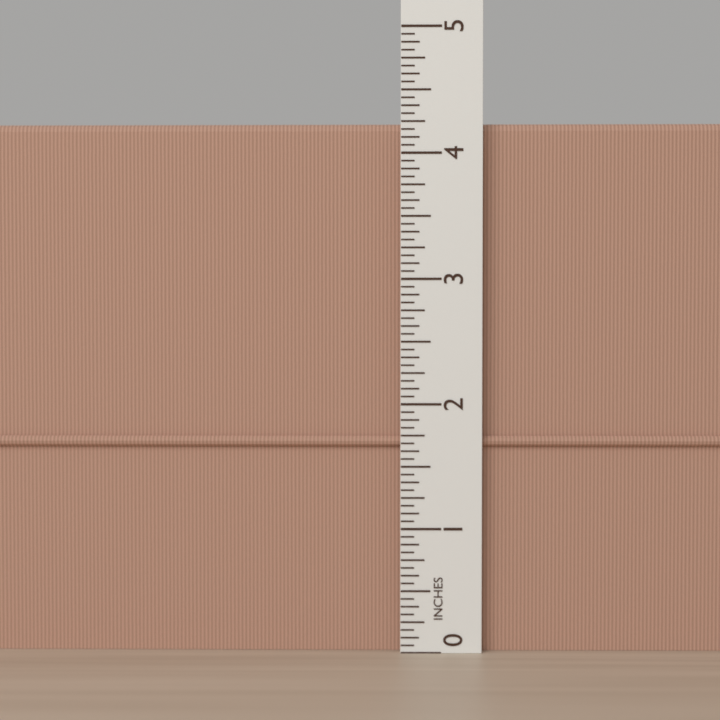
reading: 4.2500 in
